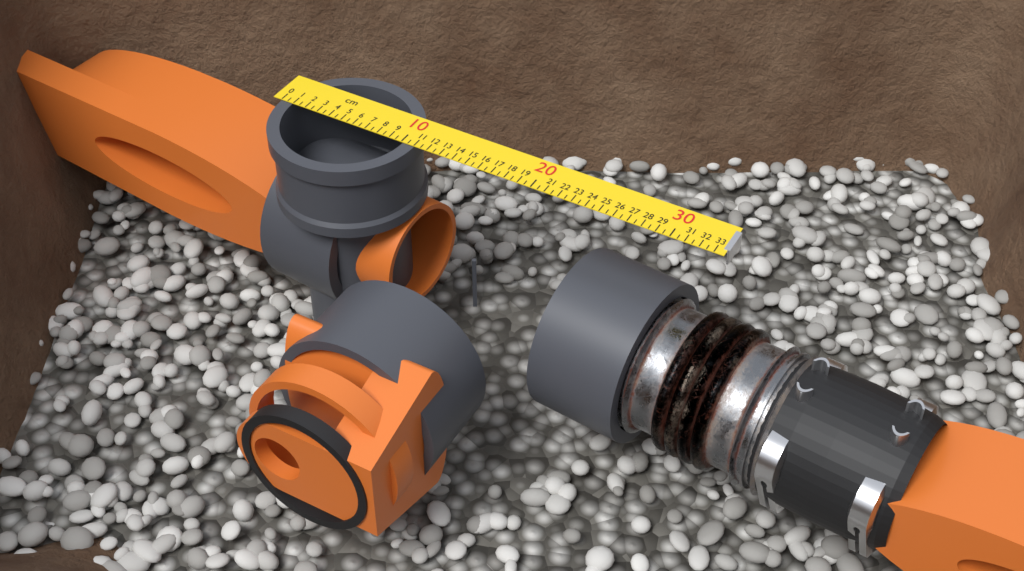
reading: 11.0 cm
